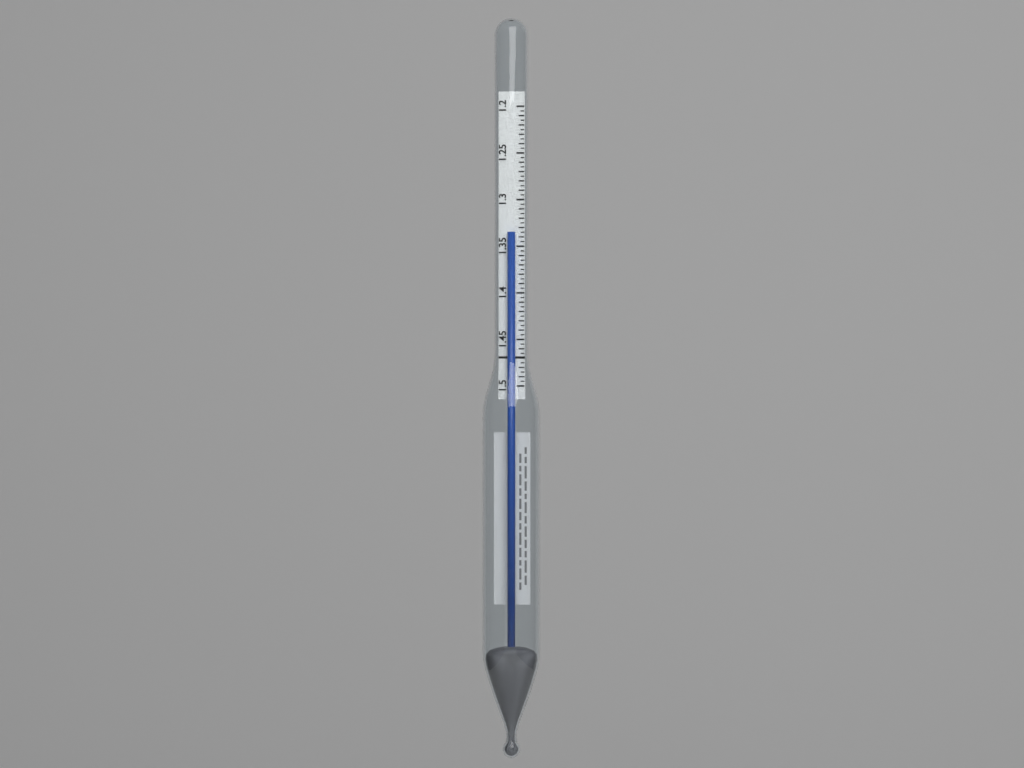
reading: 1.335 (no unit)
